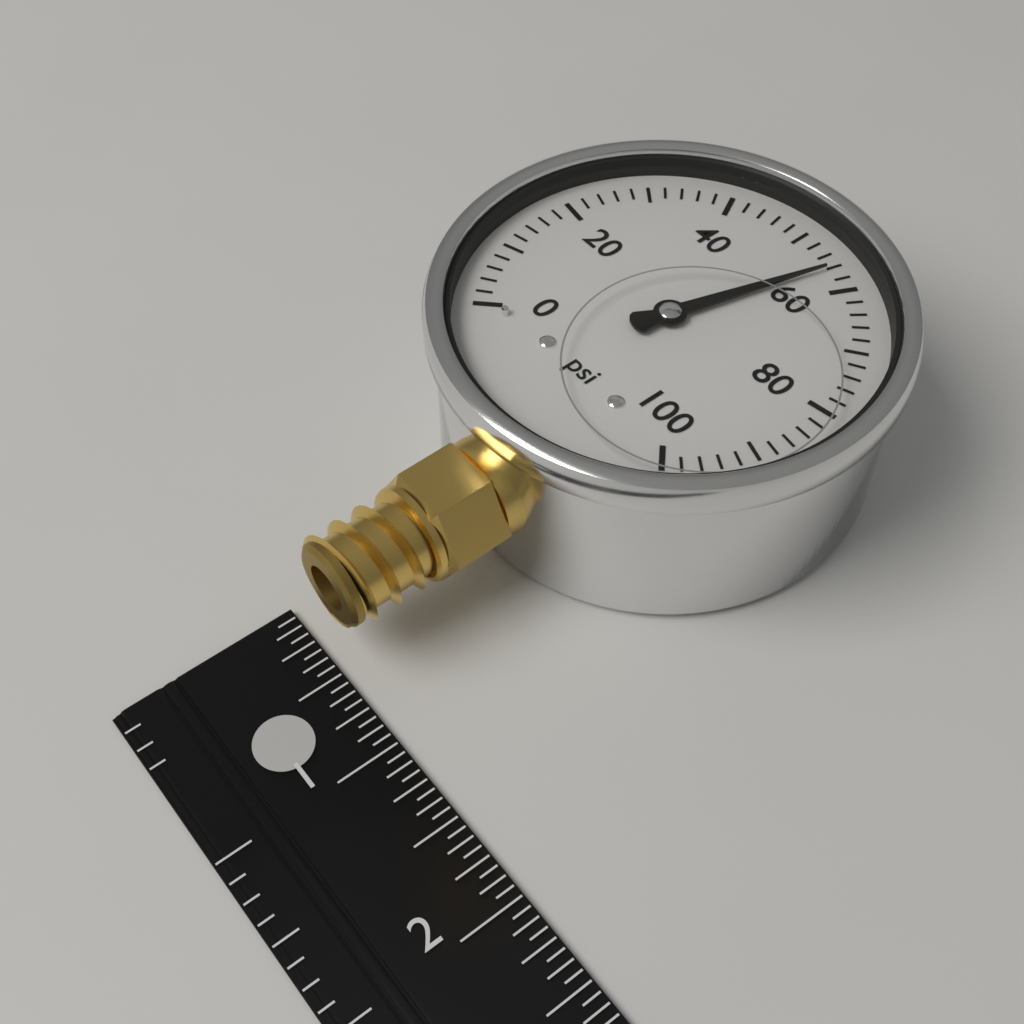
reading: 56 psi
